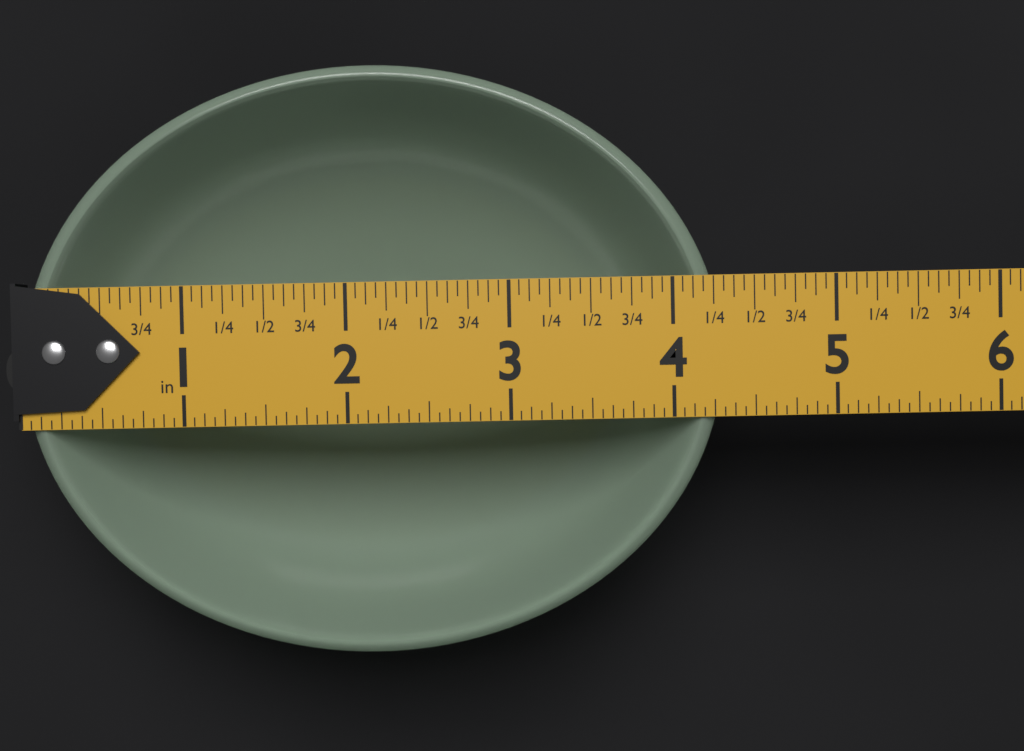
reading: 4.3125 in
